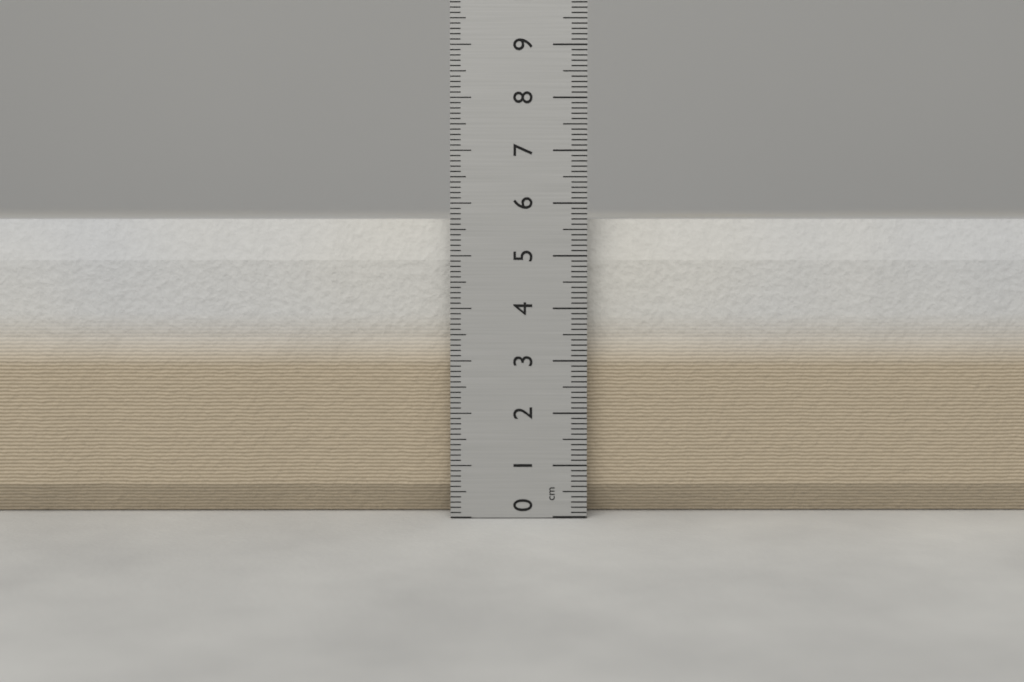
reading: 5.7 cm
